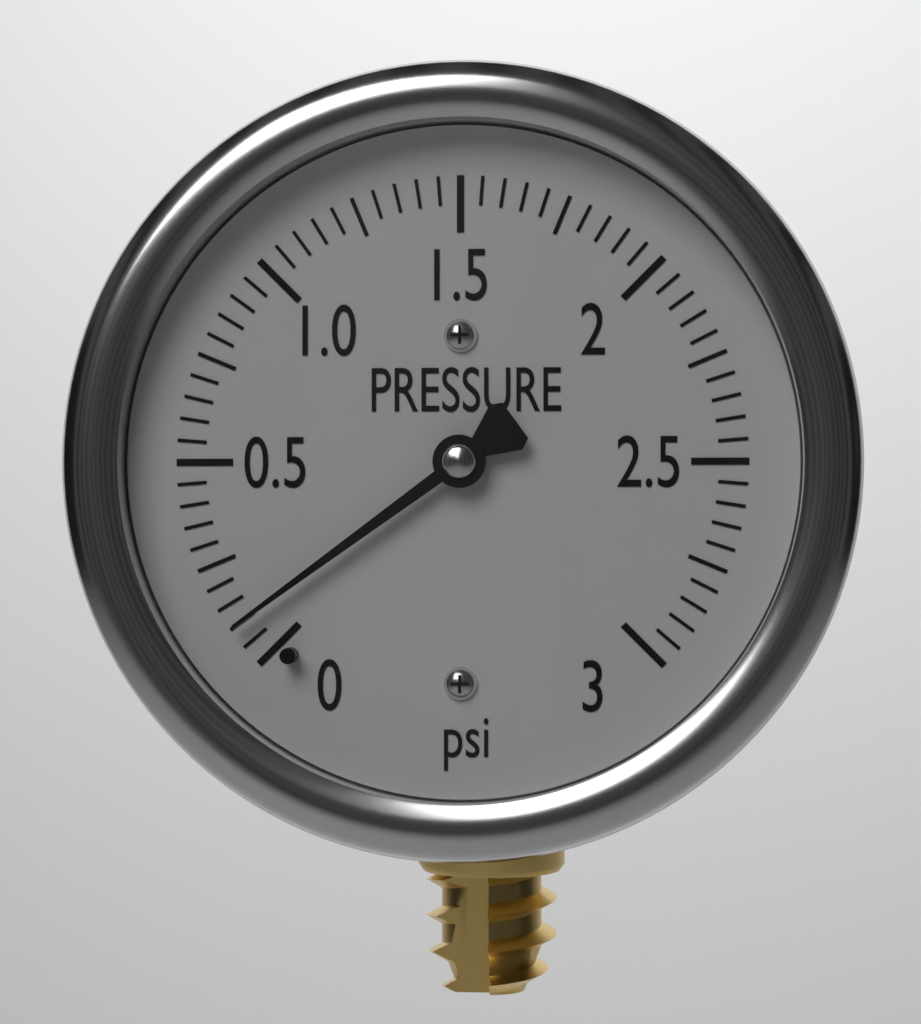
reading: 0.10 psi
